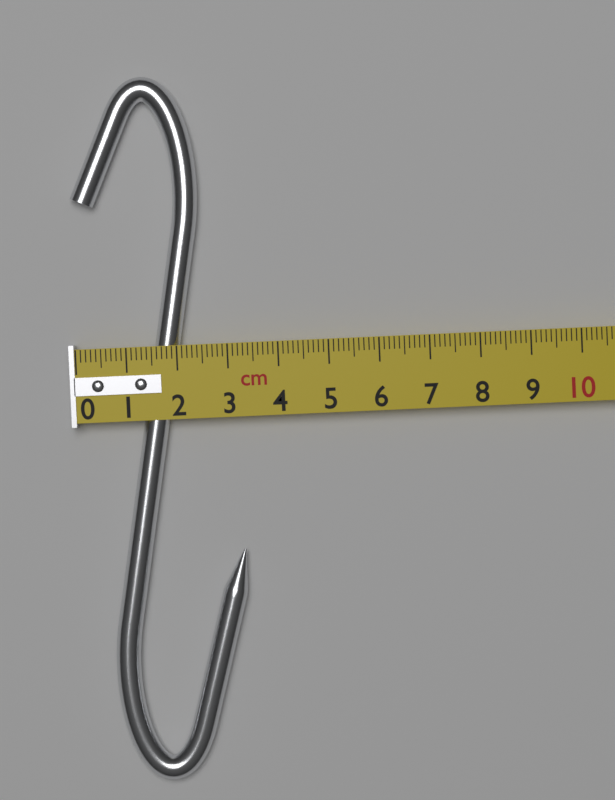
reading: 3.2 cm
